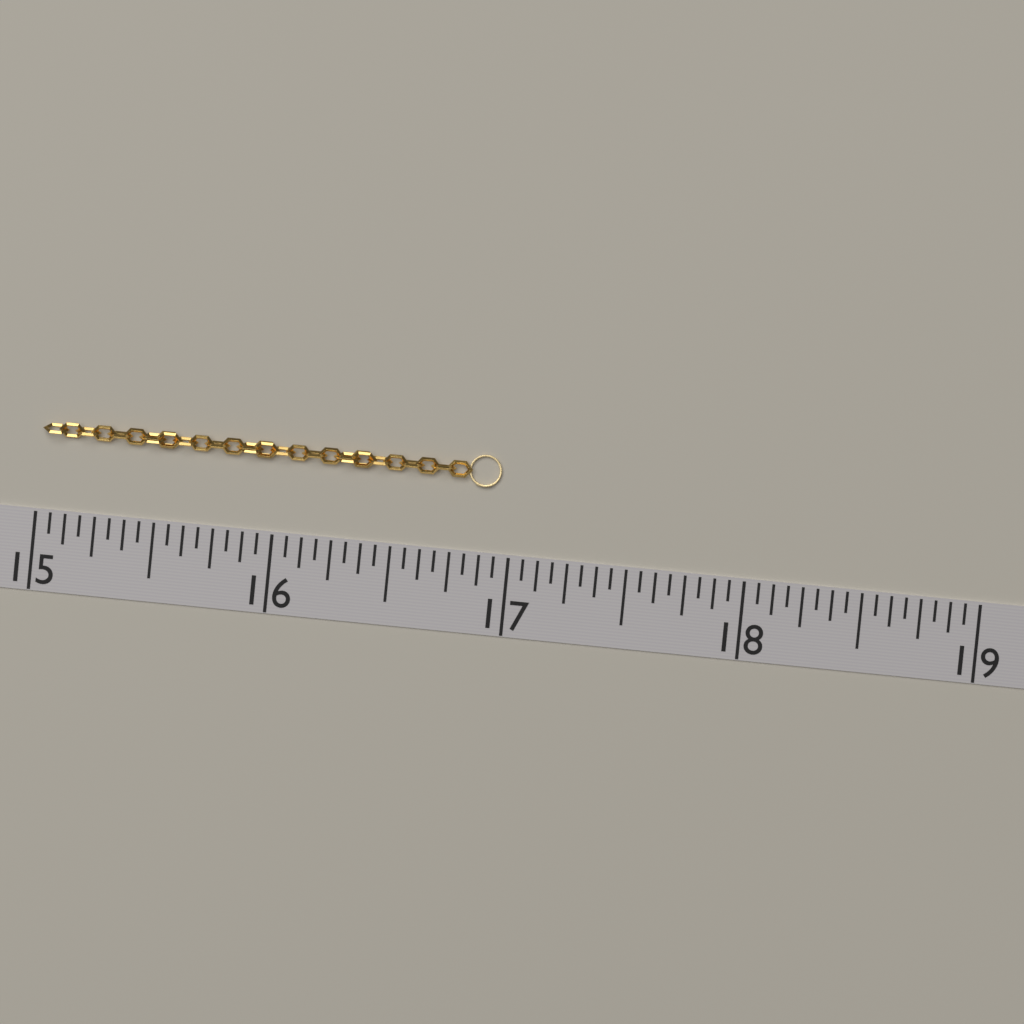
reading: 16.9375 (no unit)
